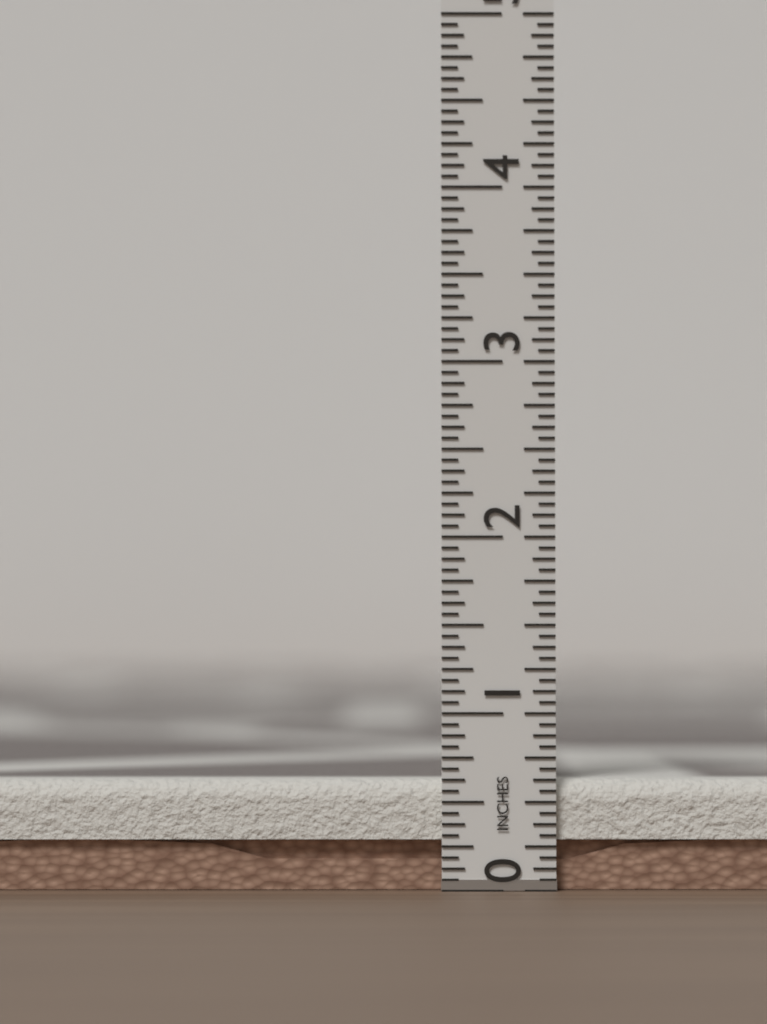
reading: 0.6250 in
